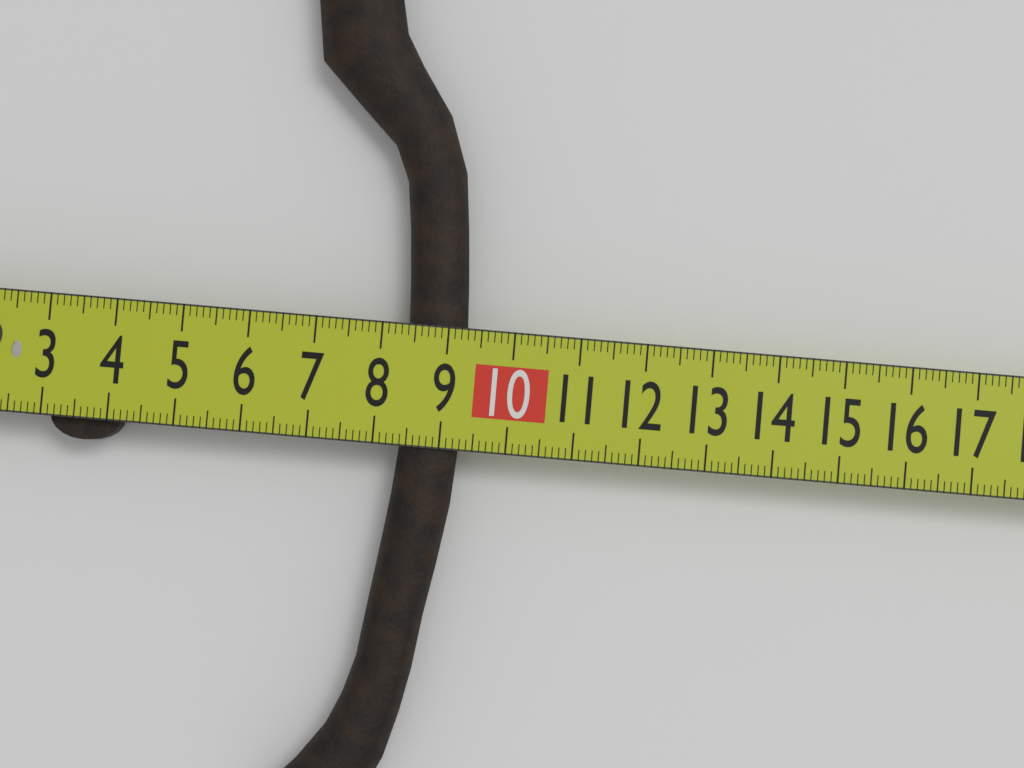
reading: 9.3 cm
